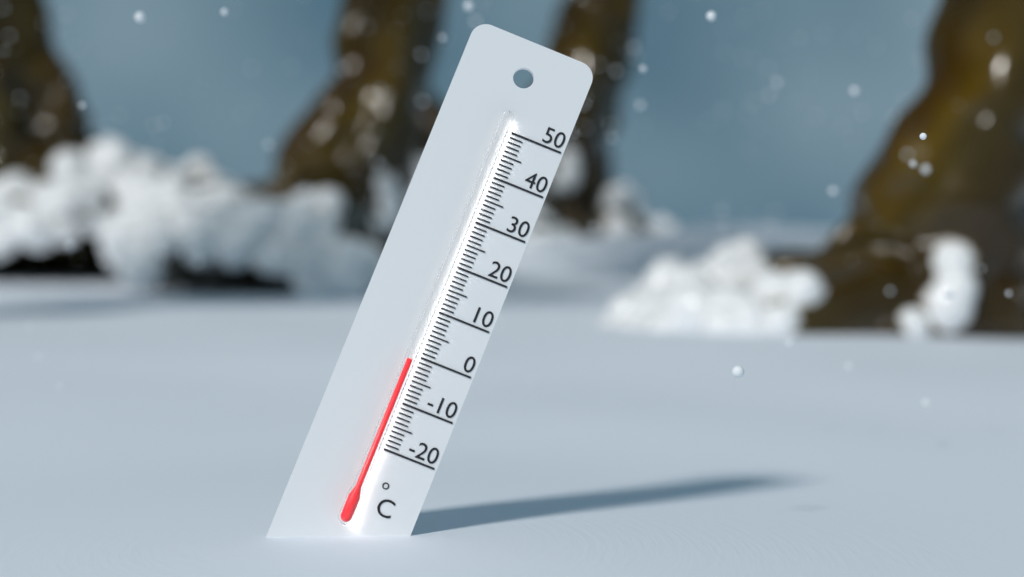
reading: -1 °C
